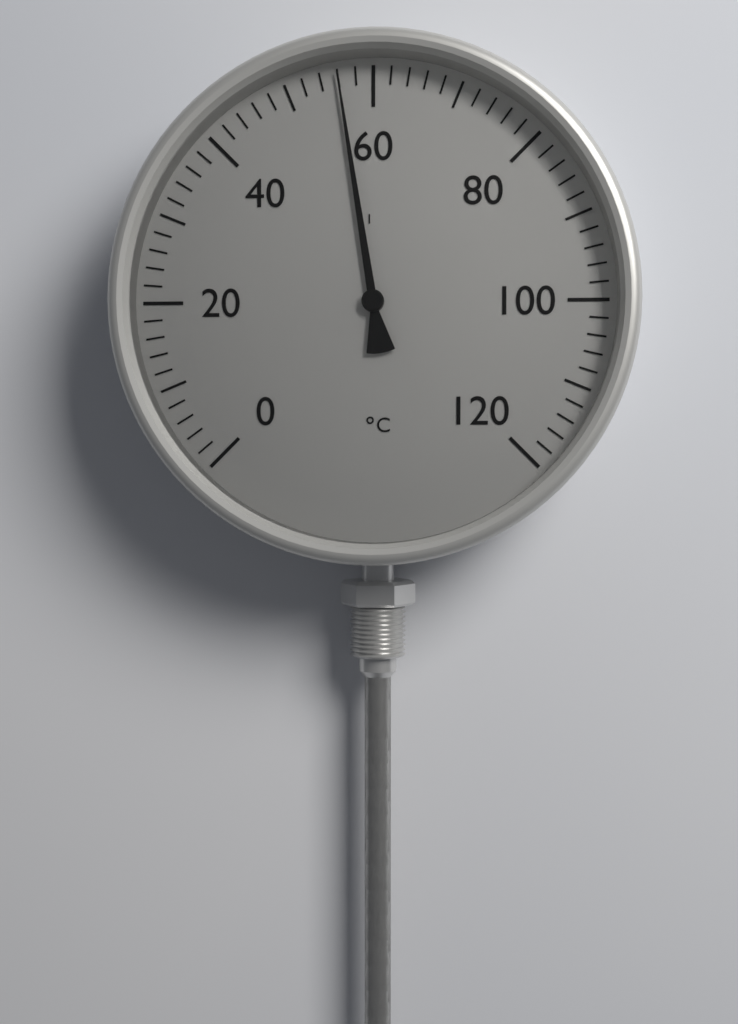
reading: 56 °C
